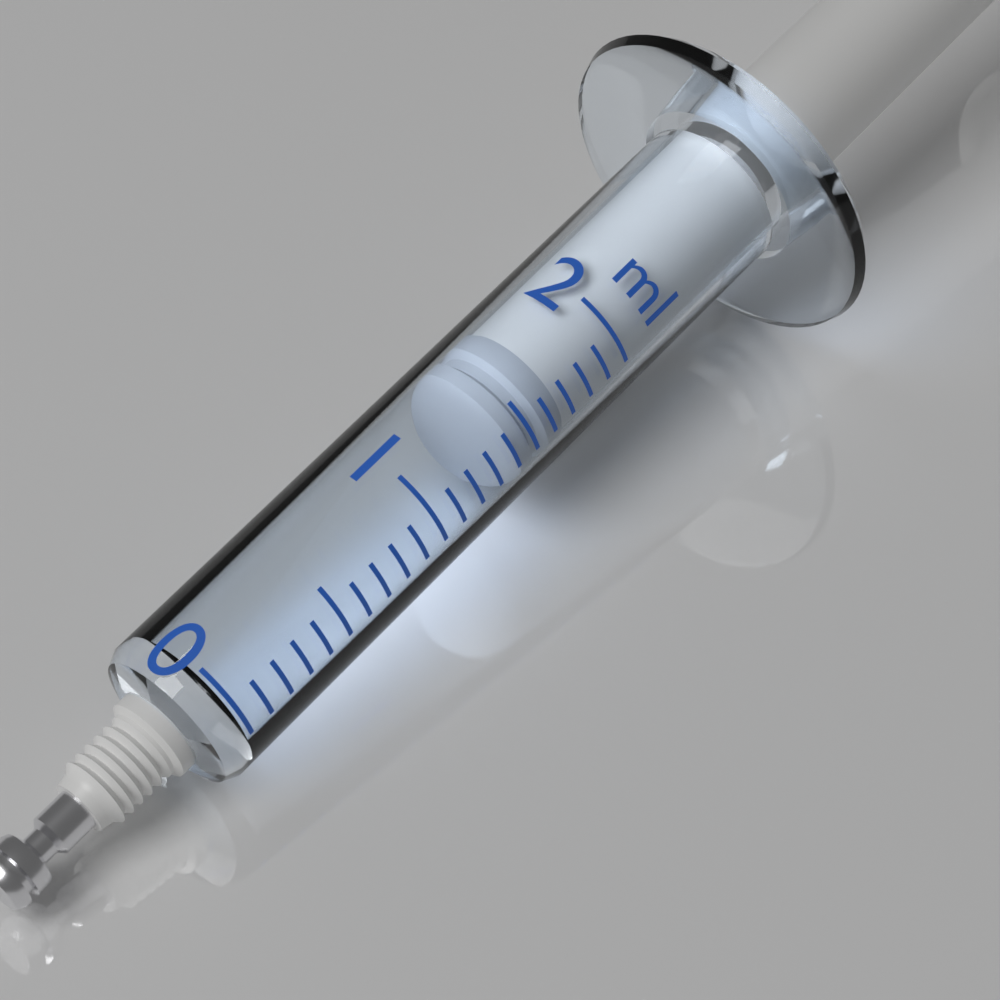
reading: 1.4 ml
